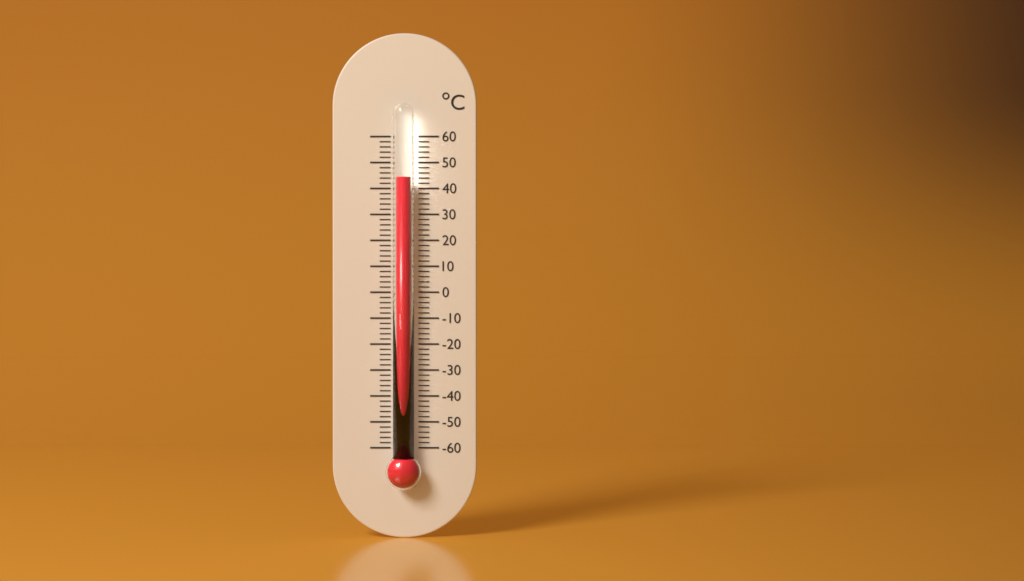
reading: 44 °C
